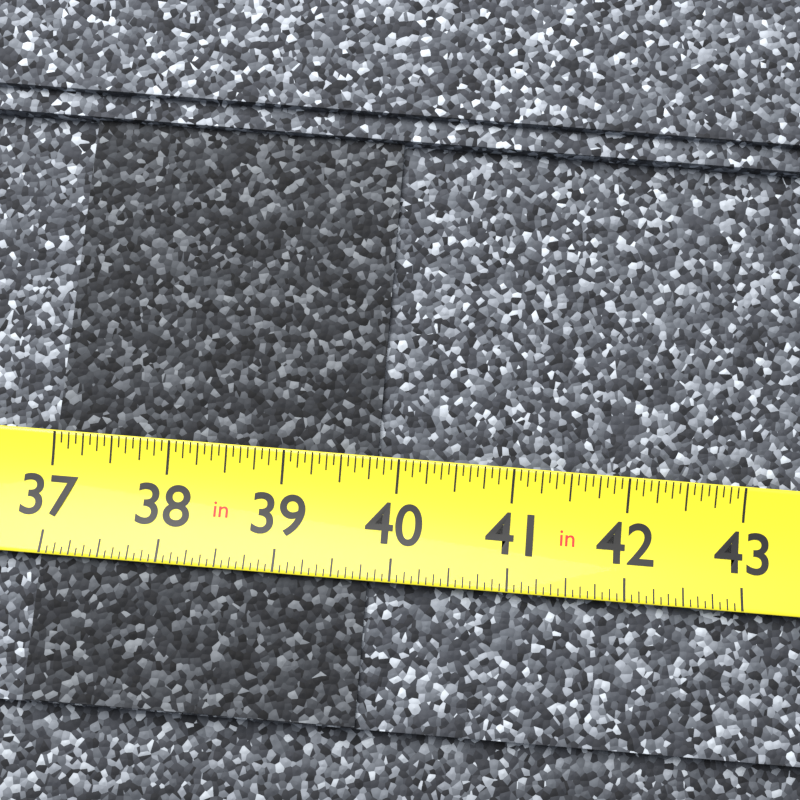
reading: 39.8125 in
